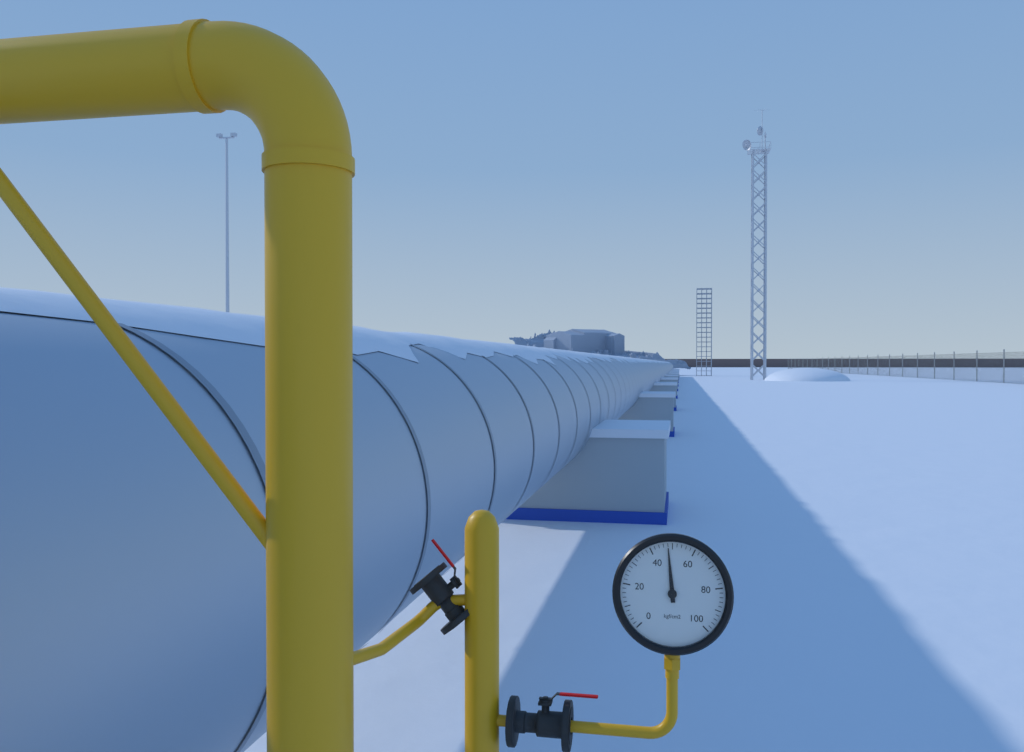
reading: 48 kgf/cm2
